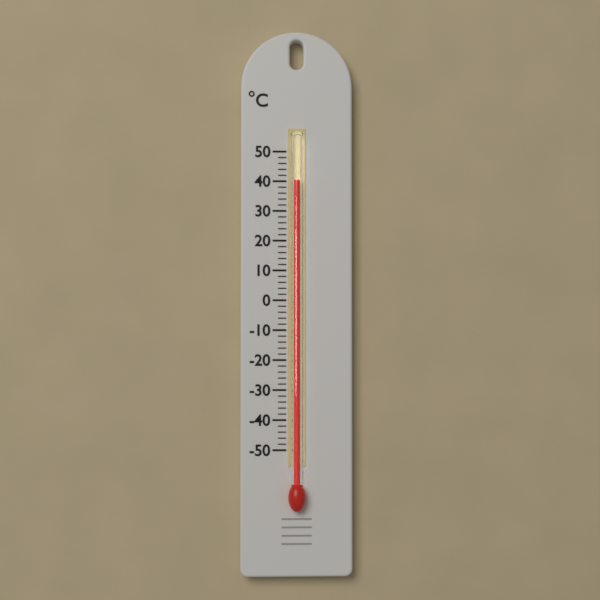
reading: 40 °C
